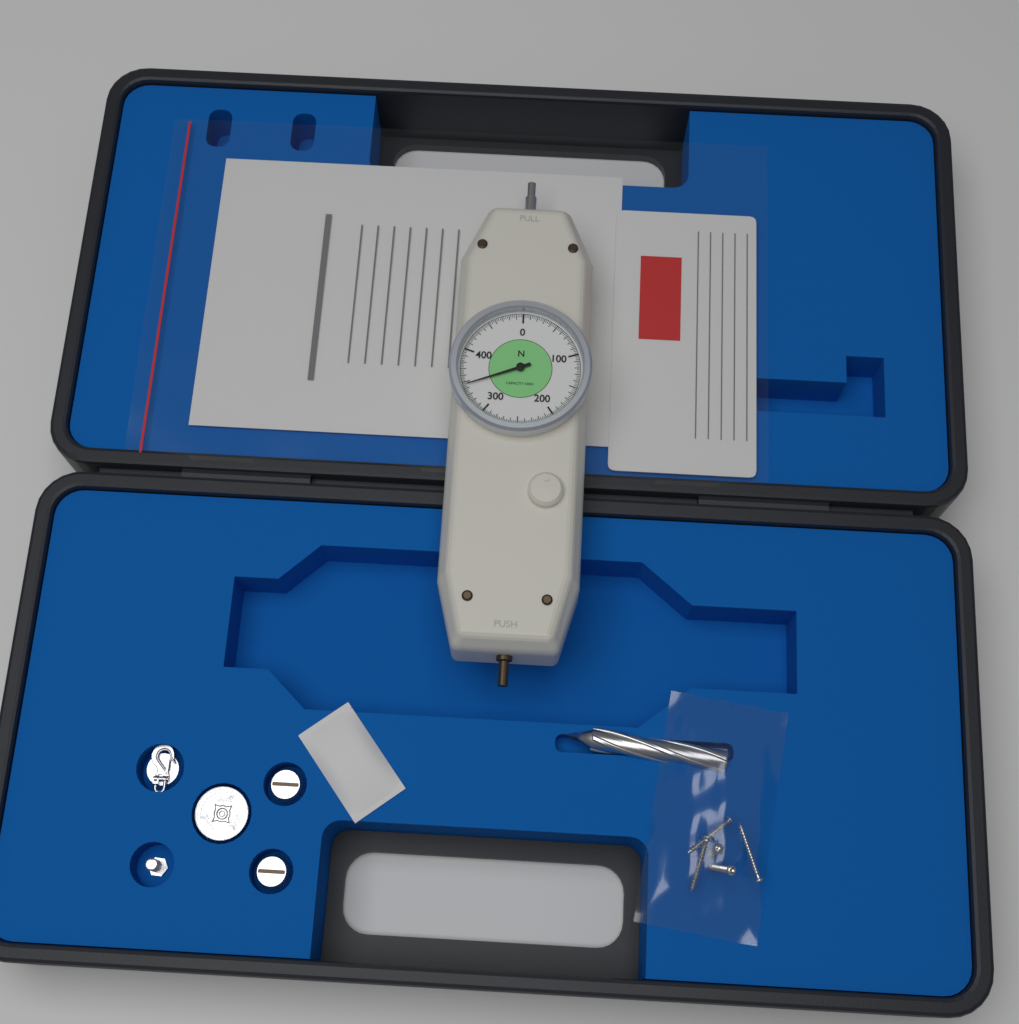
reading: 345.0 N
